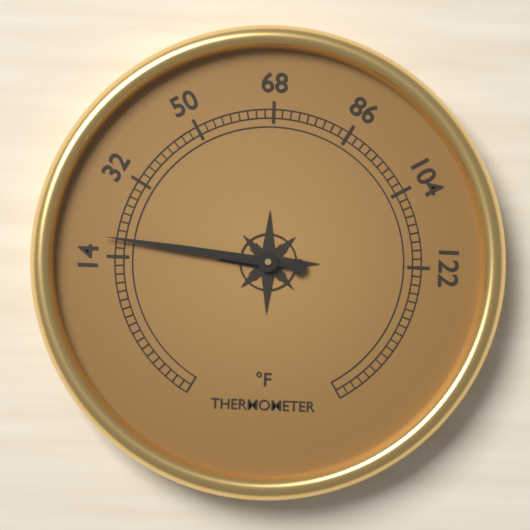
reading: 18 °F
